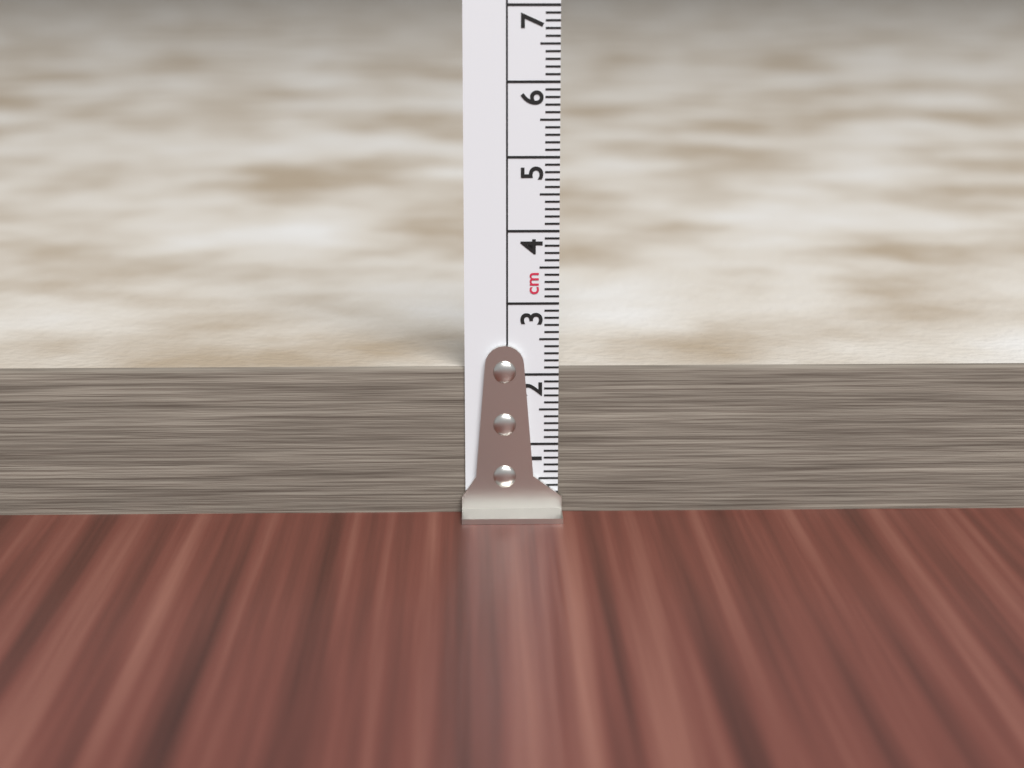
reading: 2.1 cm
